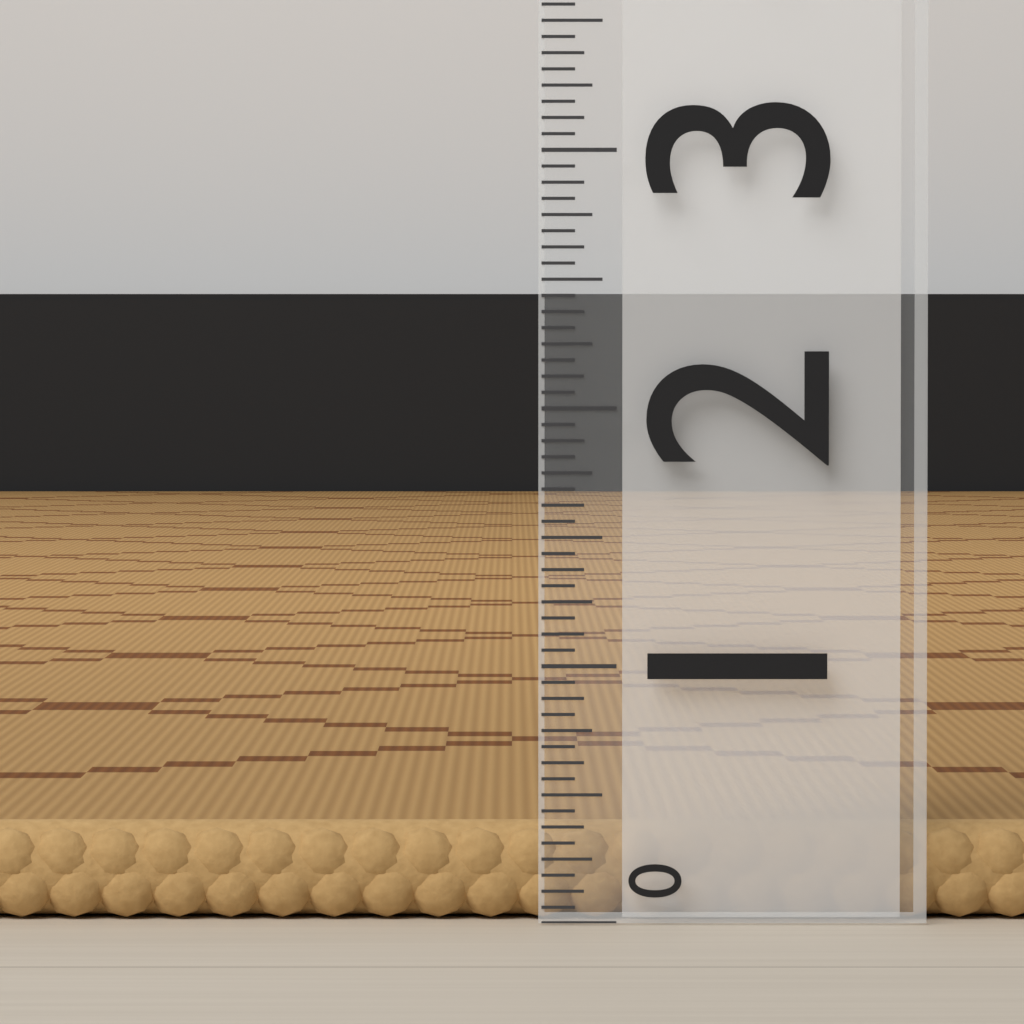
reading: 0.3750 (no unit)
